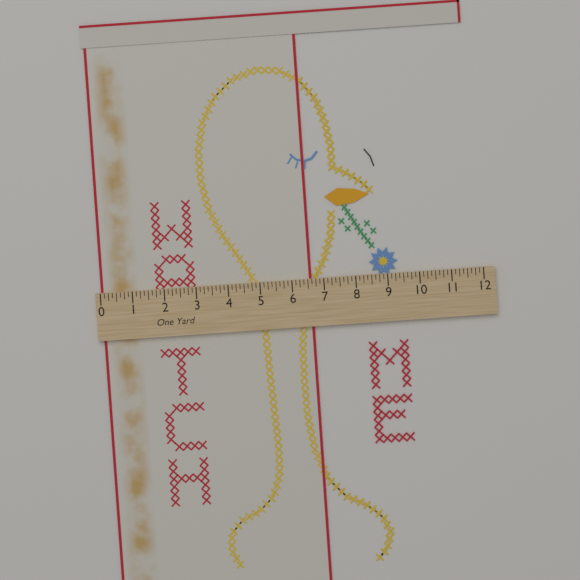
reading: 6.625 in
